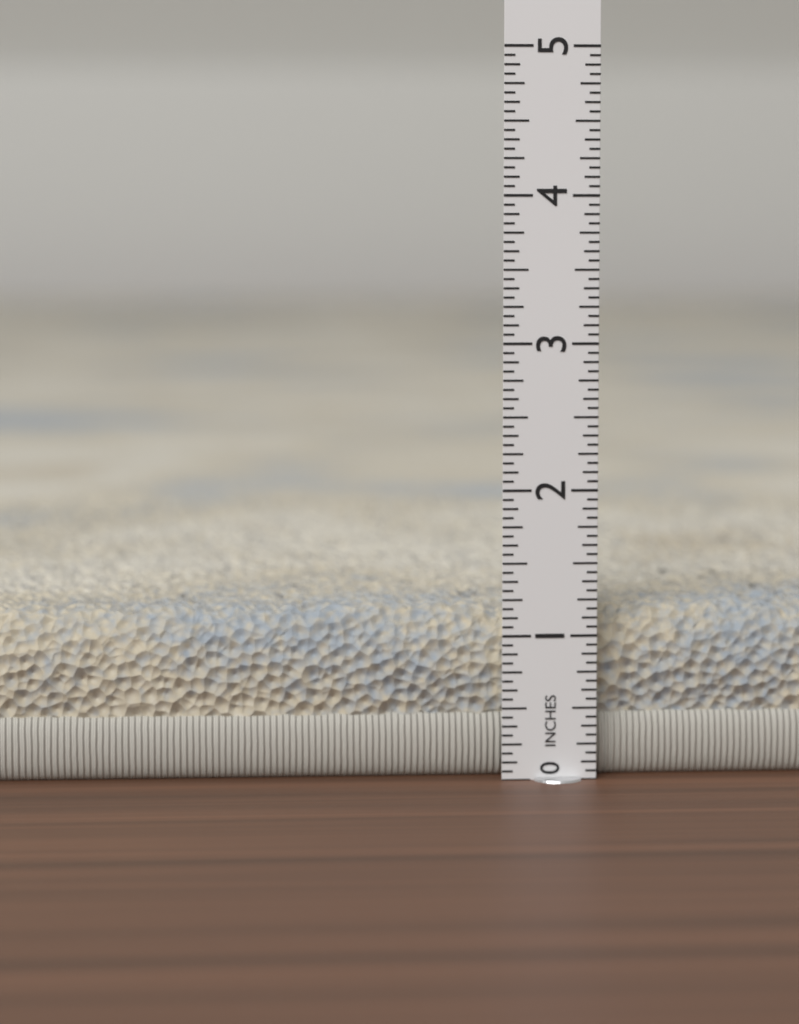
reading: 1.1875 in
